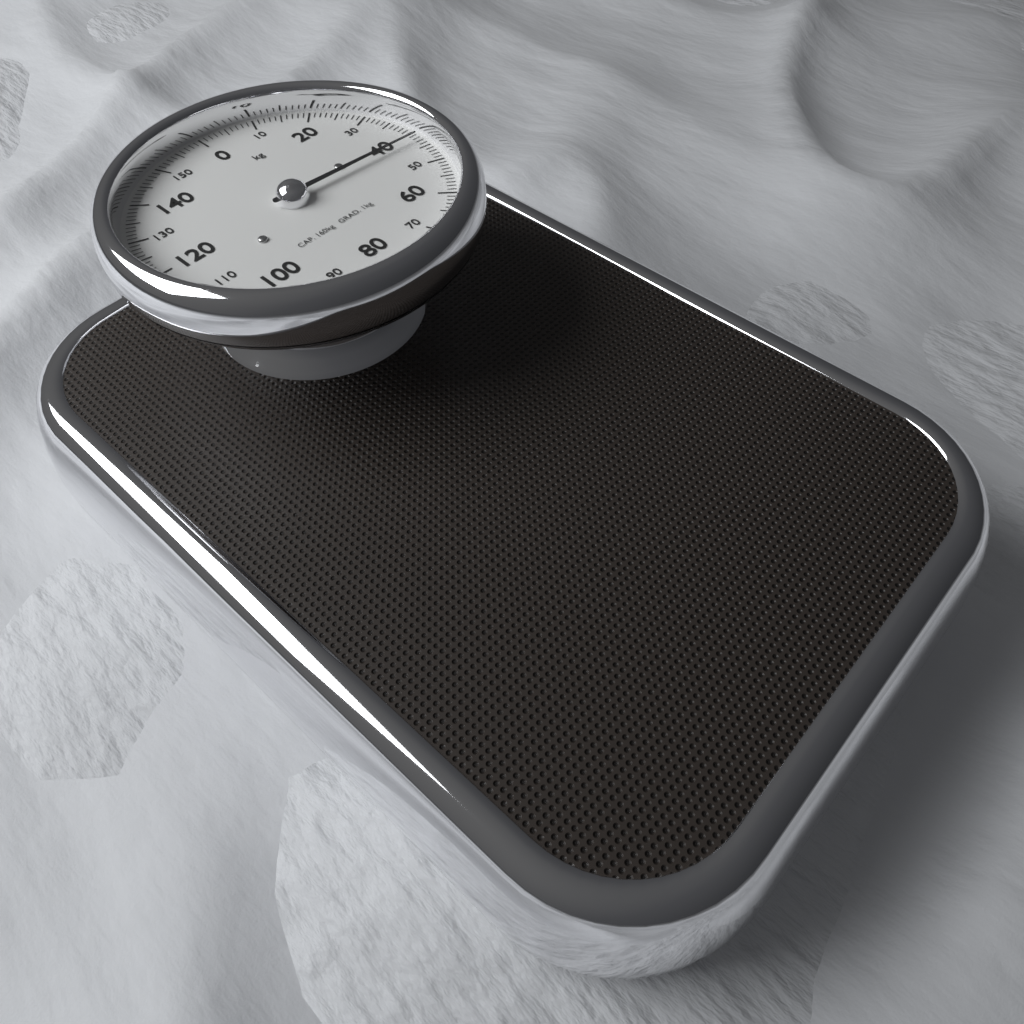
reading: 42 kg
